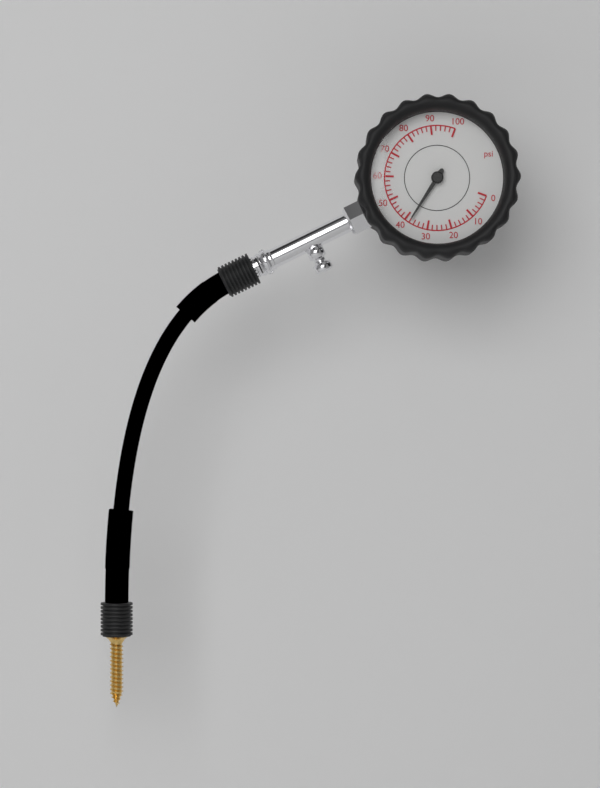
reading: 38 psi
